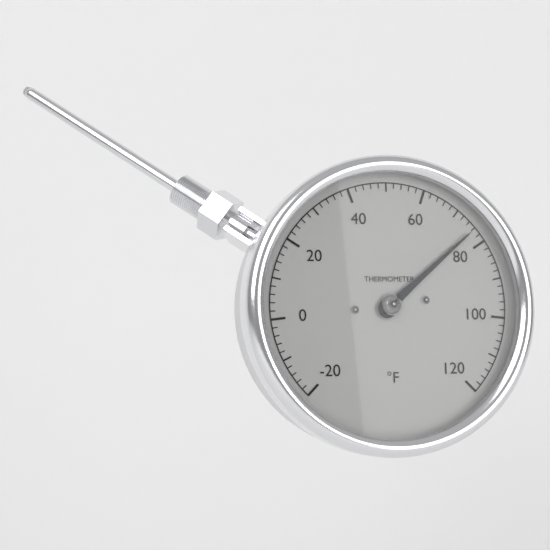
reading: 76 °F
